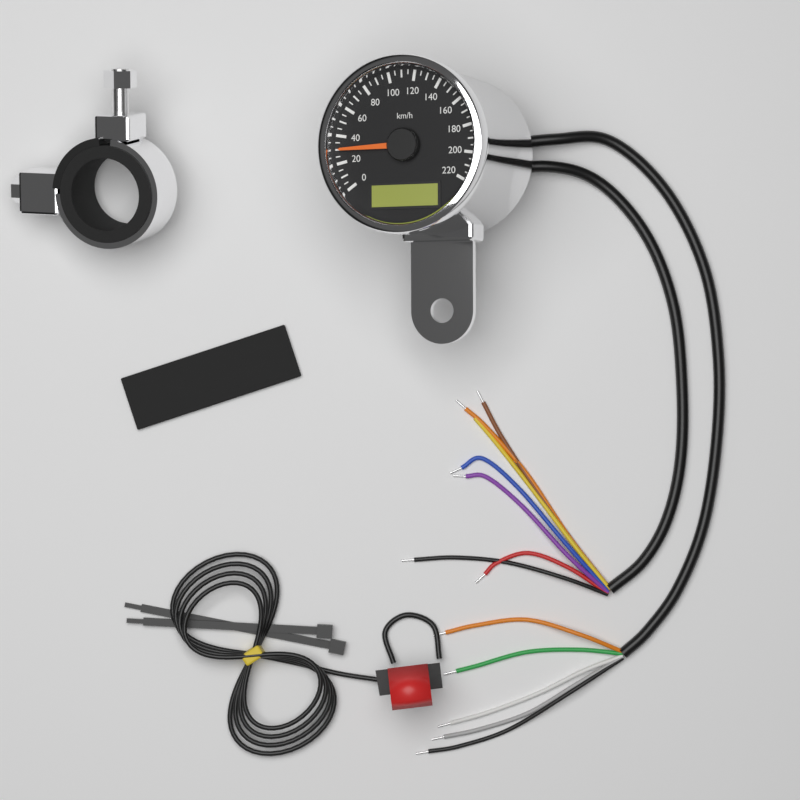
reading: 30 km/h
